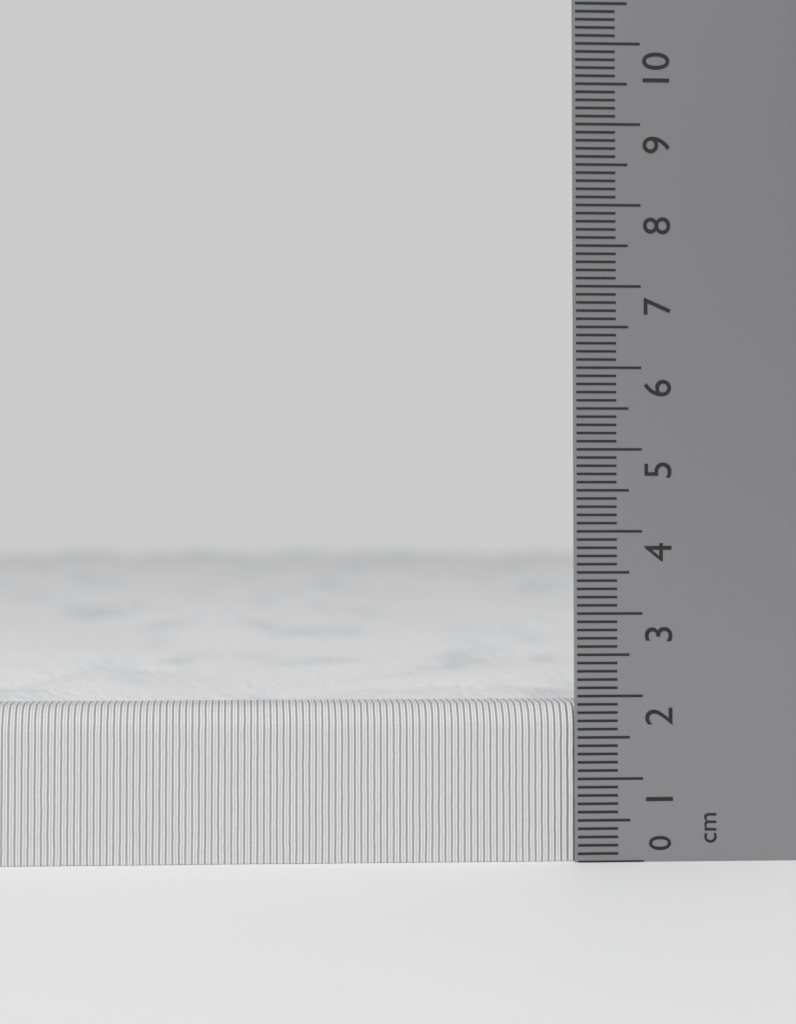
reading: 1.9 cm
